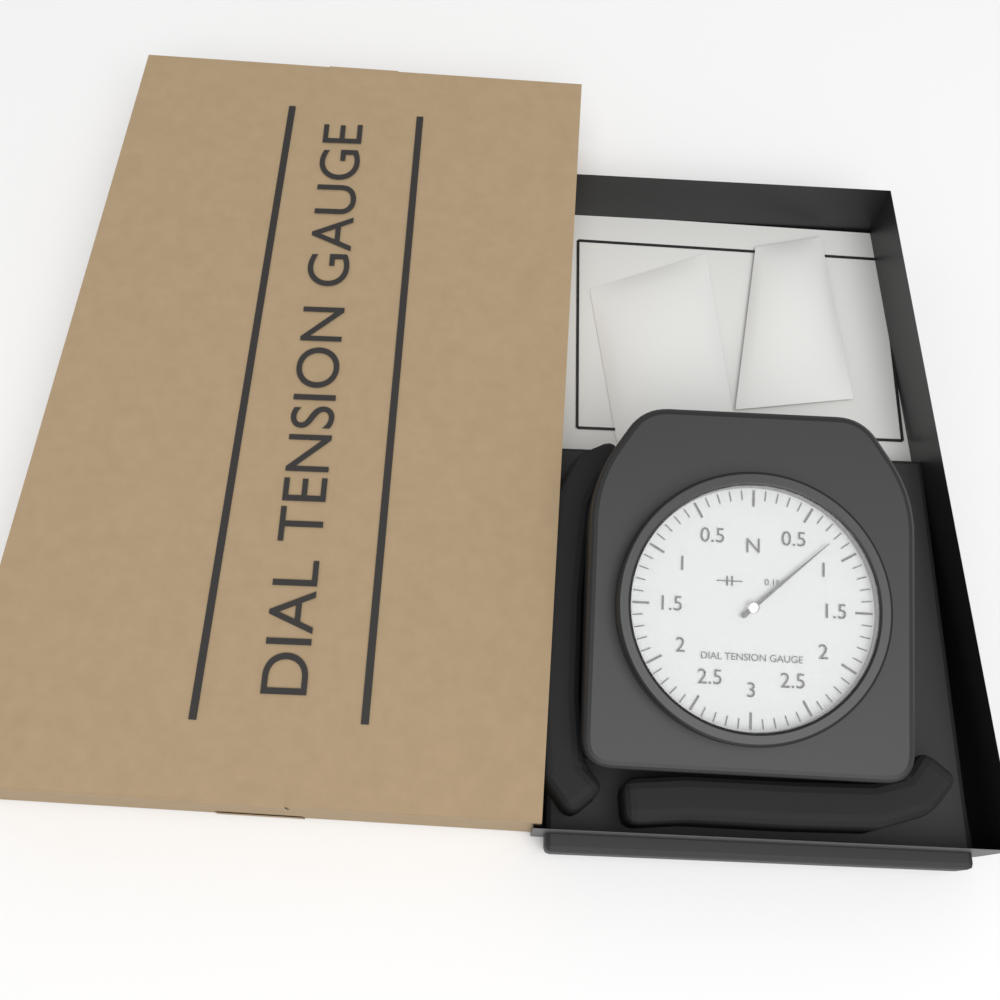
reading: 0.8 N
